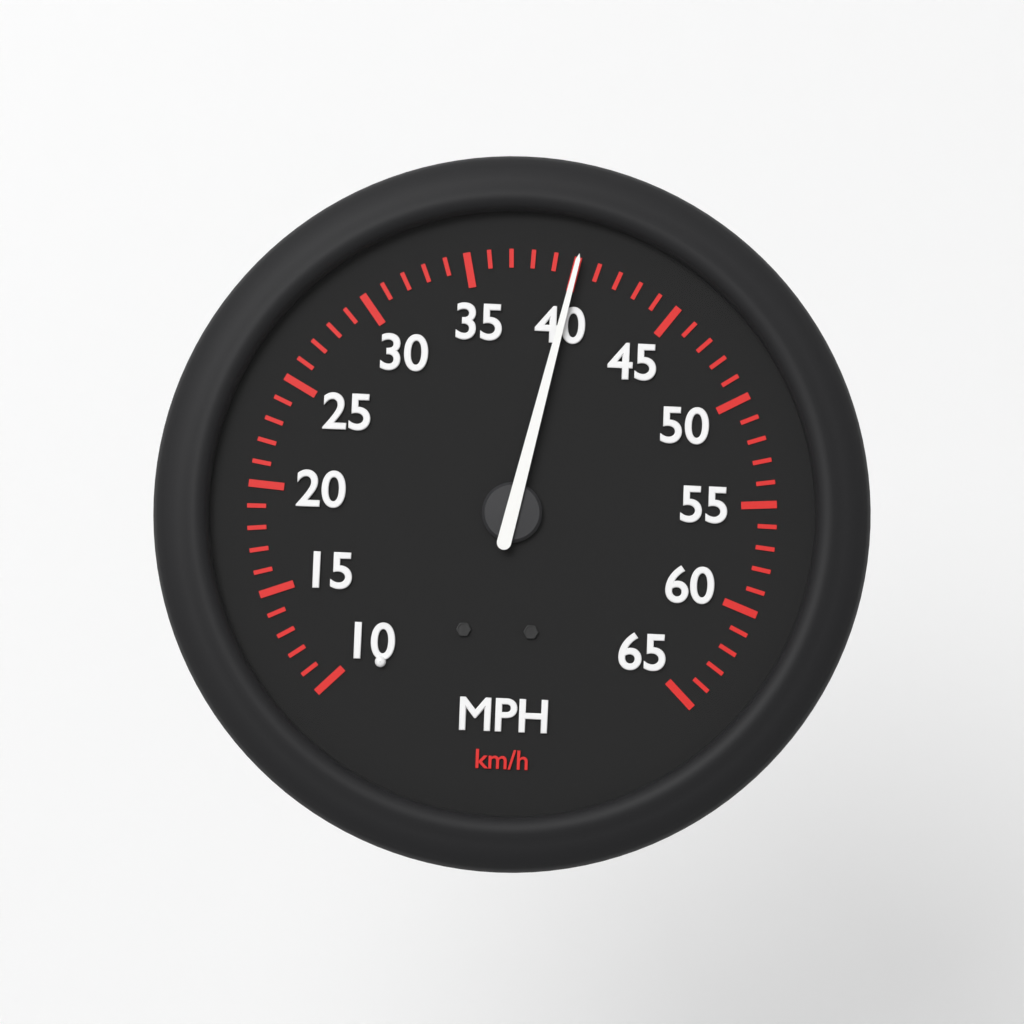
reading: 40 mph
